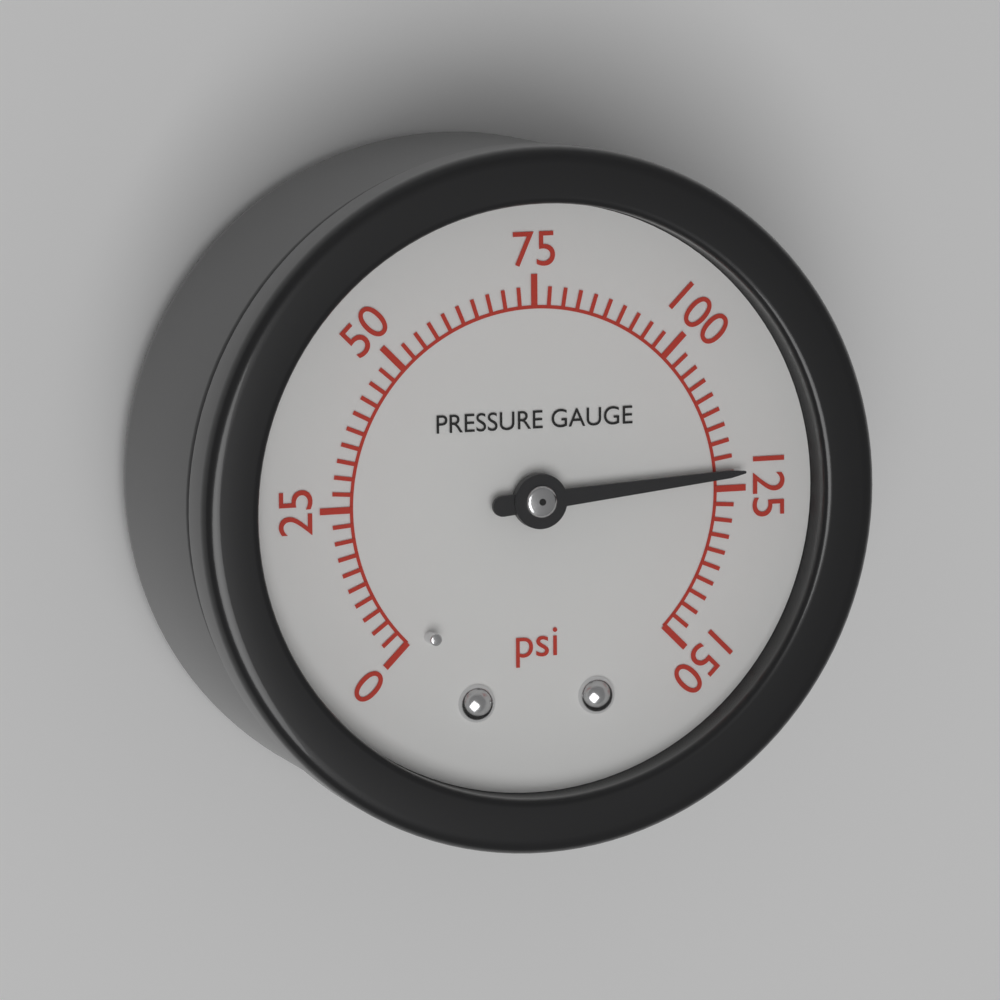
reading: 122.5 psi
